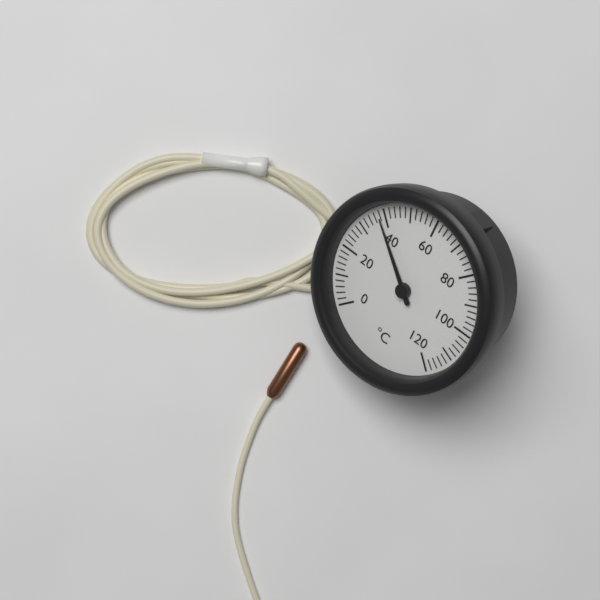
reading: 38 °C
